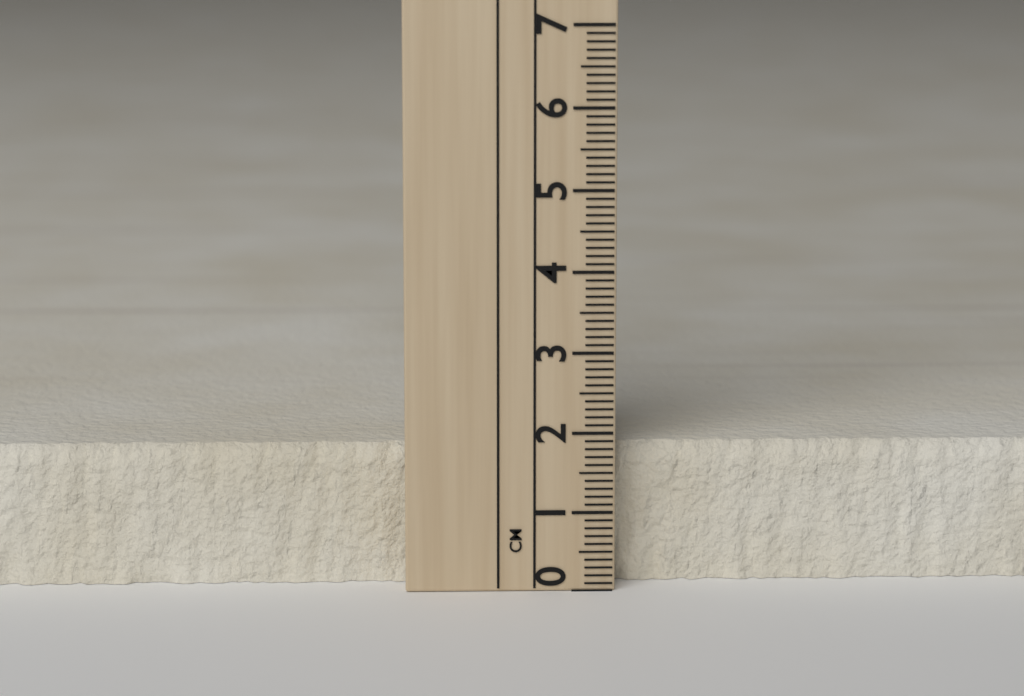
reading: 1.8 cm
